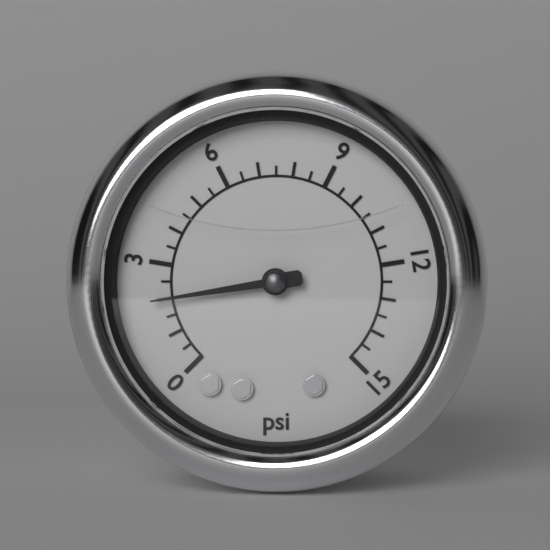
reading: 2.0 psi
